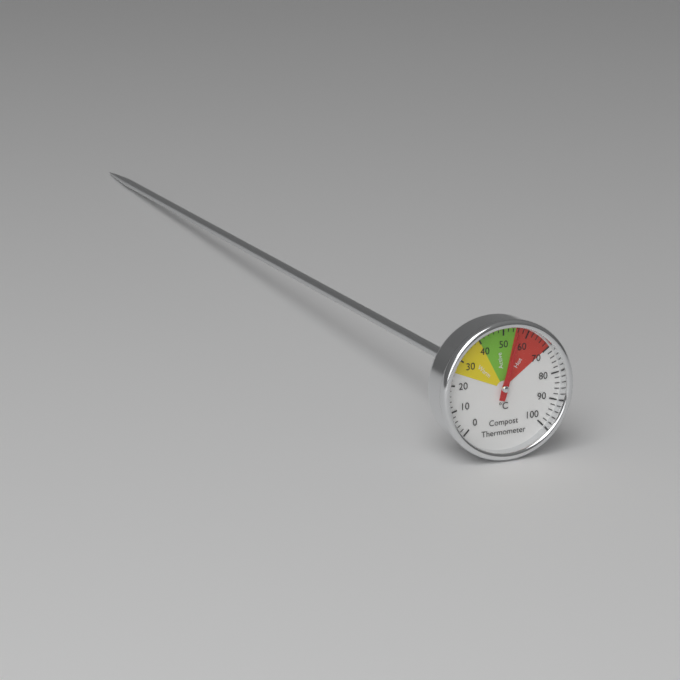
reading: 56 °C
